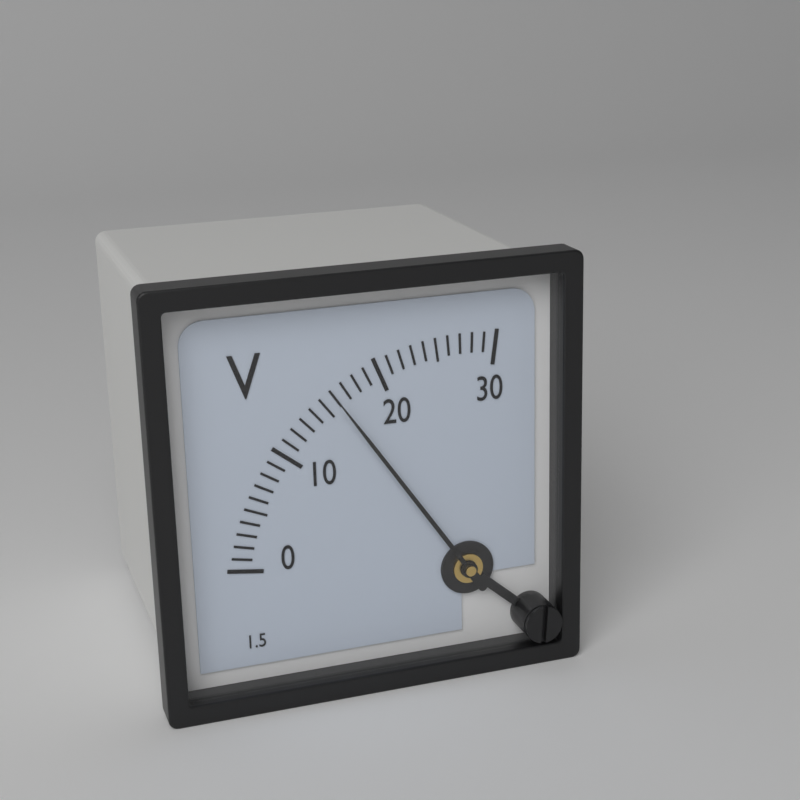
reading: 16 V
